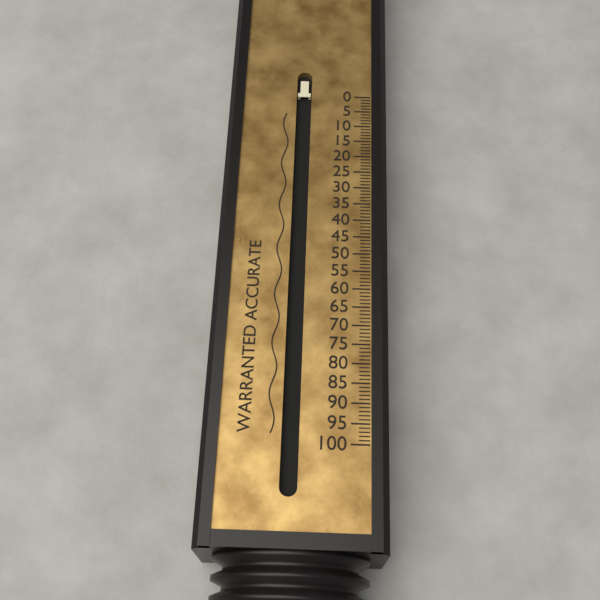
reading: 0 (no unit)
